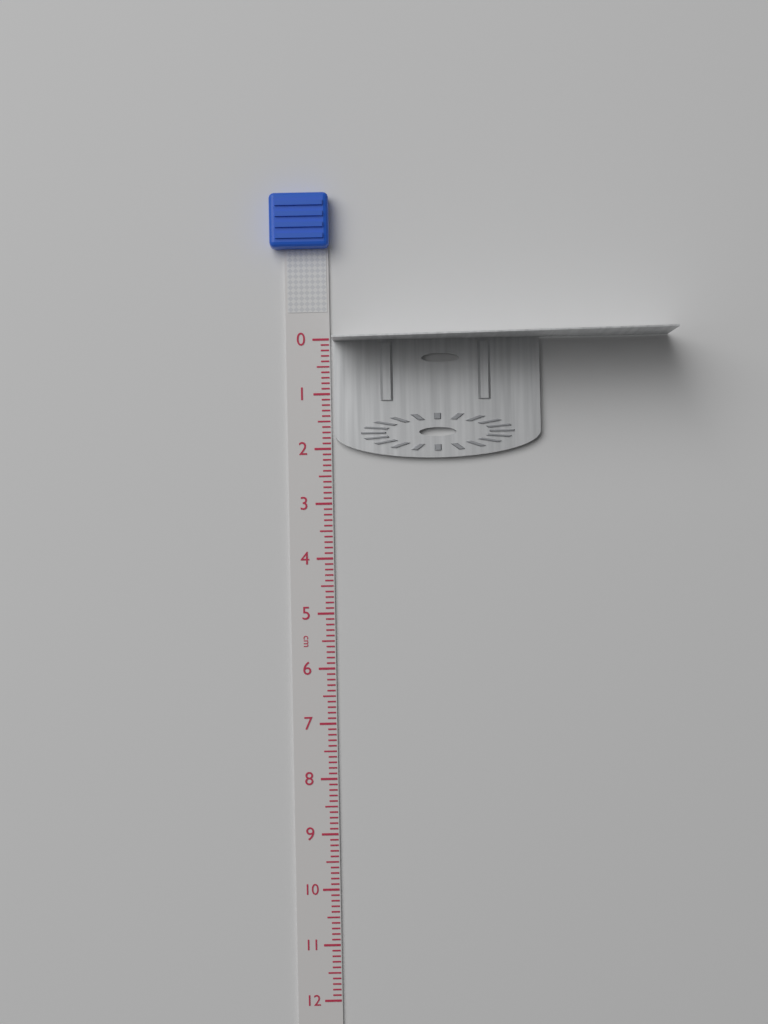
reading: 2.2 cm
